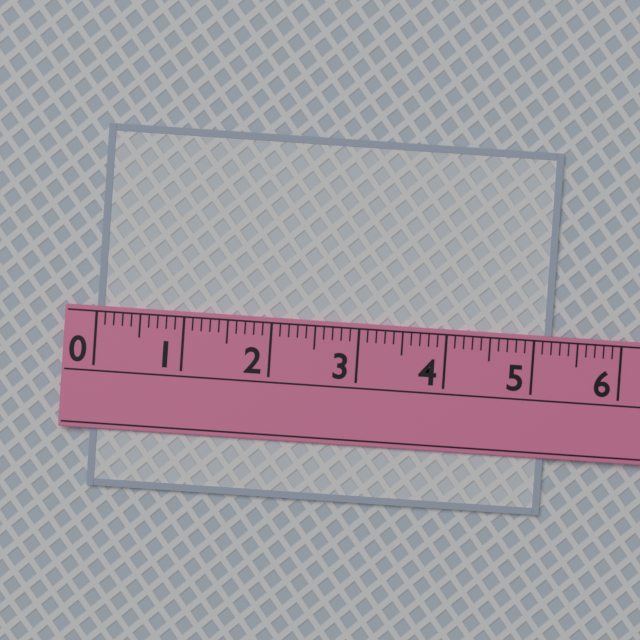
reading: 5.2 (no unit)
